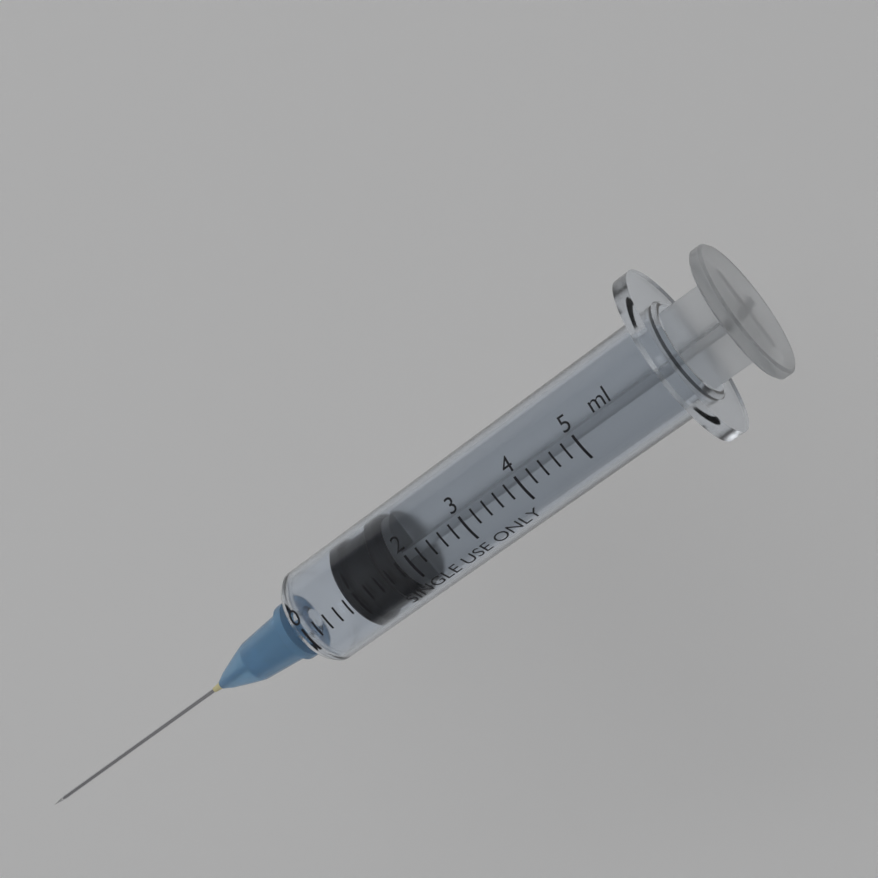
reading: 0.8 ml
